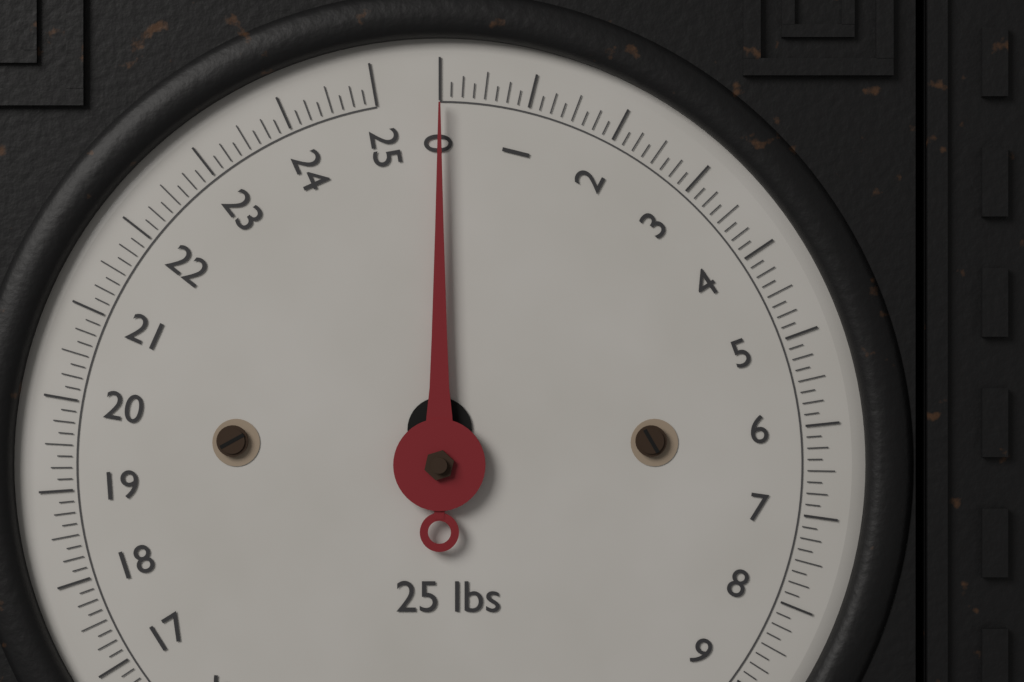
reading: 0.000 lbs
